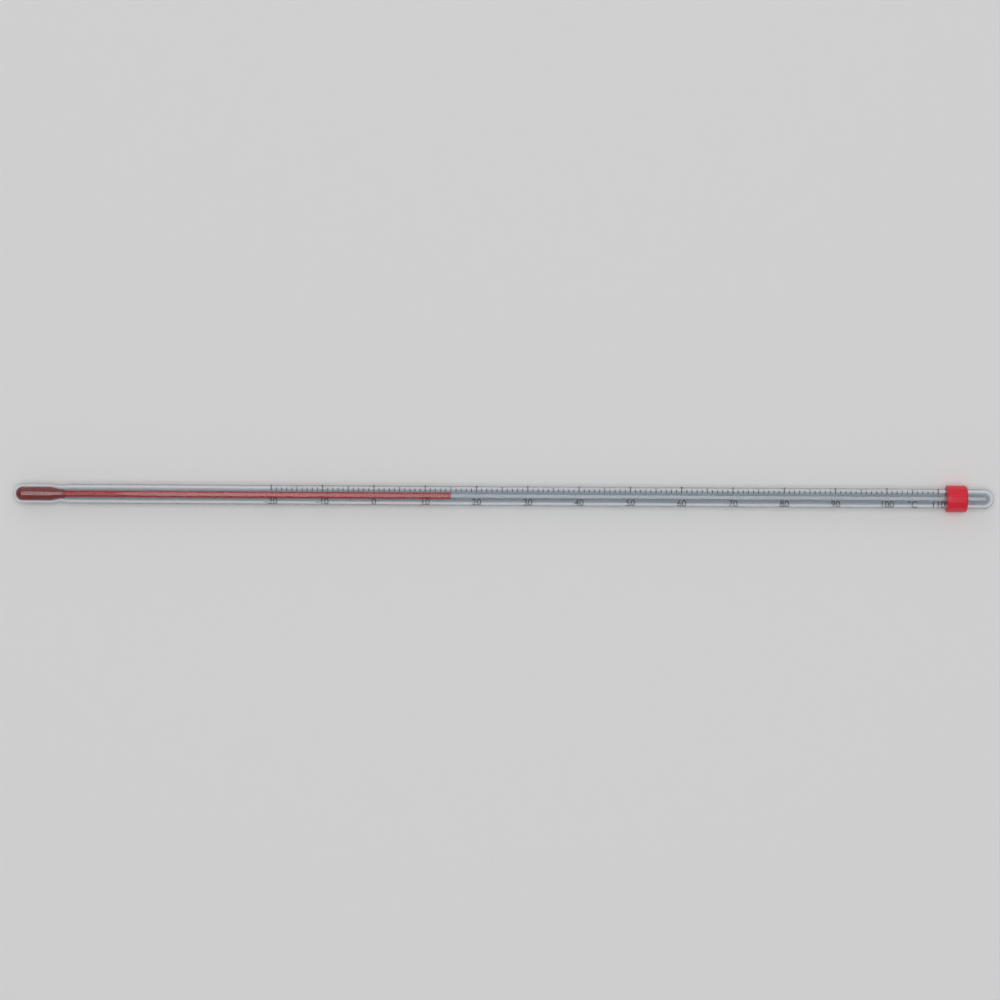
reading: 15 °C
